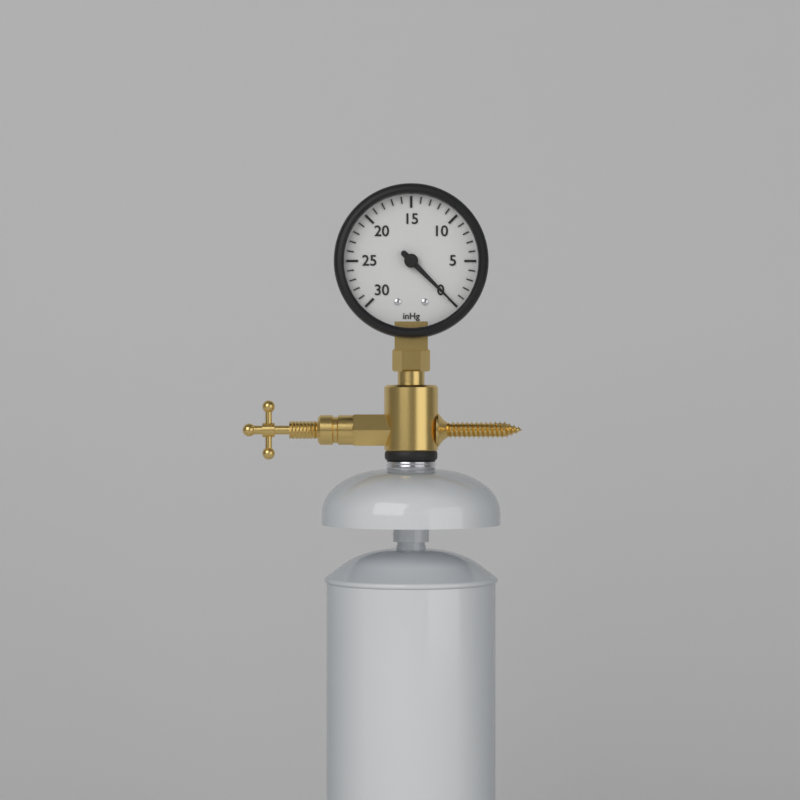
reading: 0 inHg
